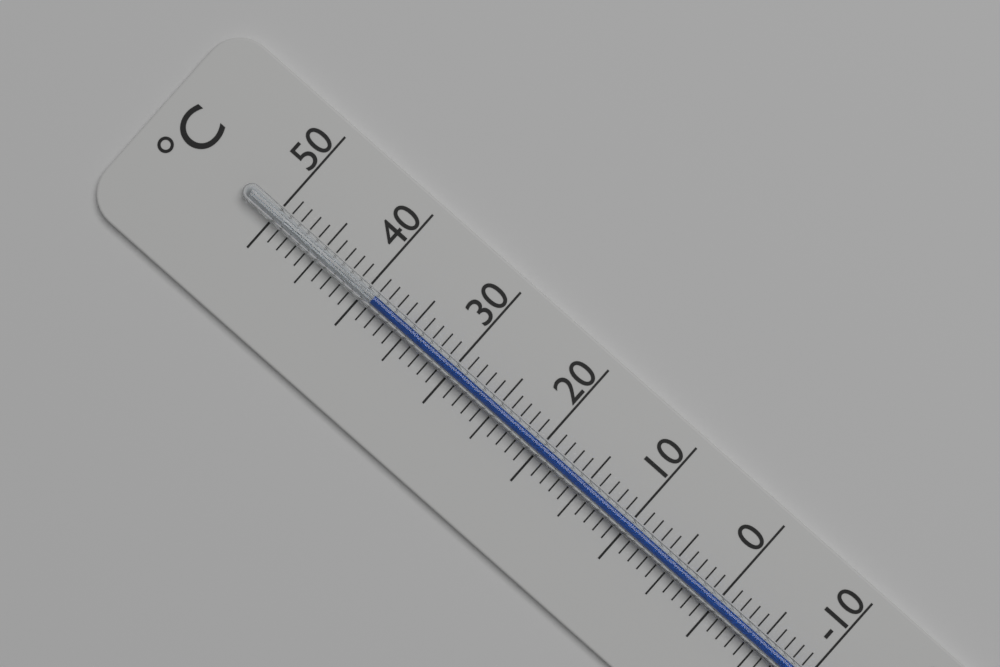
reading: 39 °C
